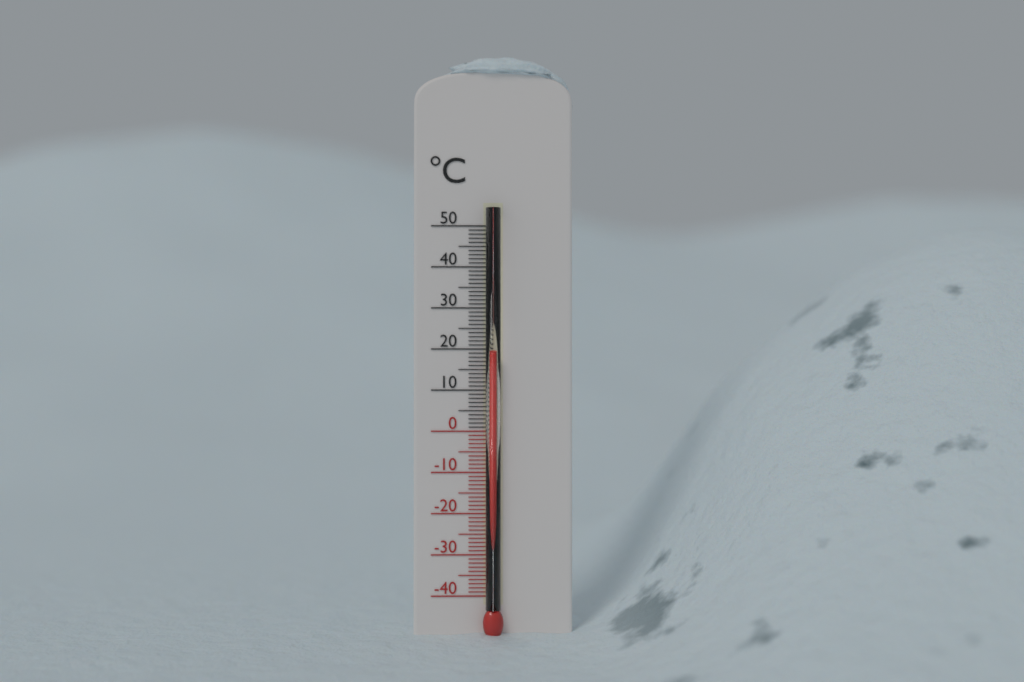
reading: 19 °C
